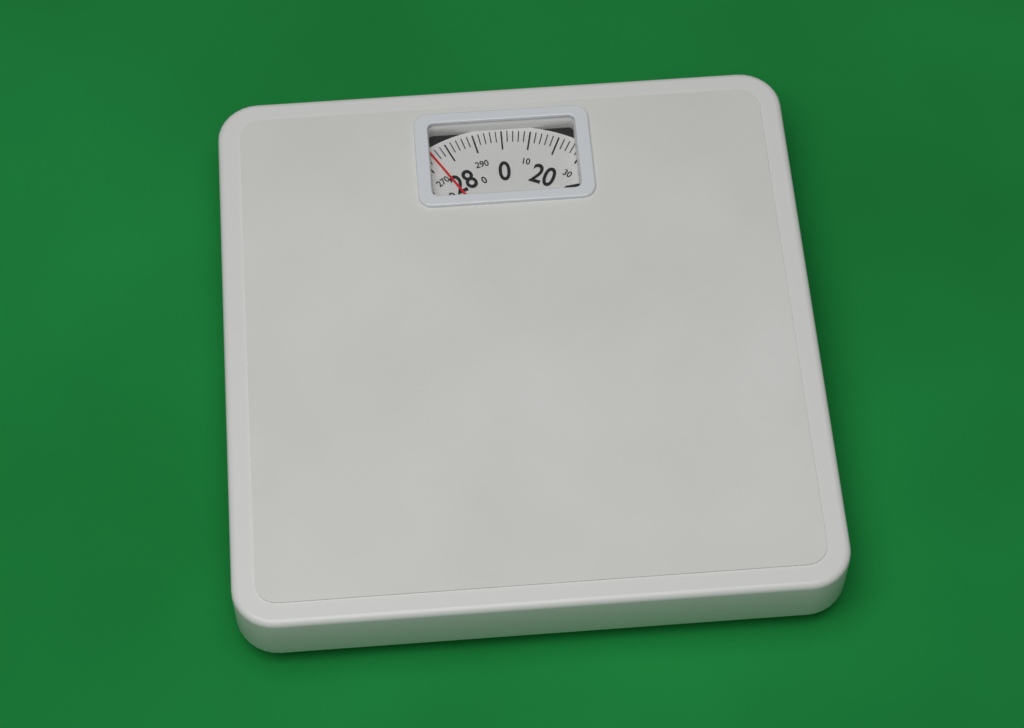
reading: 274 (no unit)
